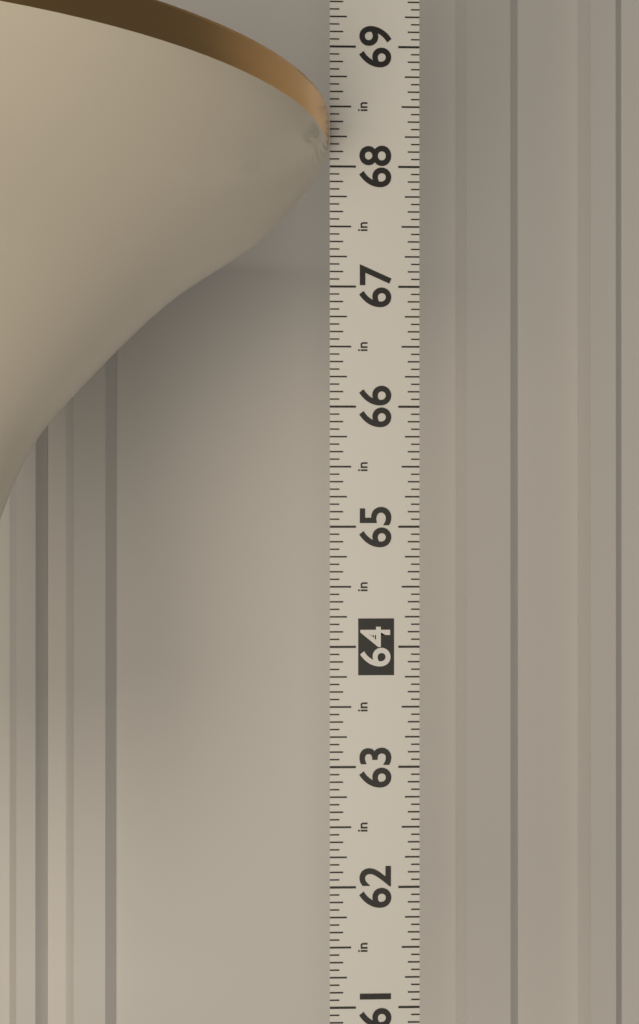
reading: 68.3750 in
